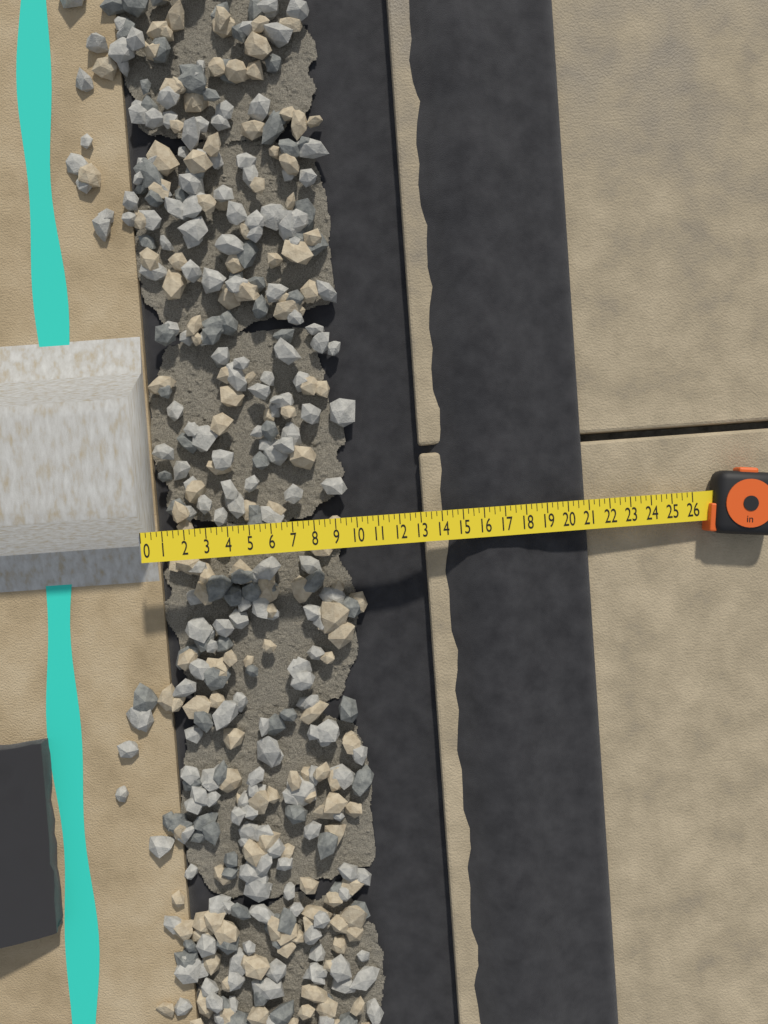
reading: 21.00 in
